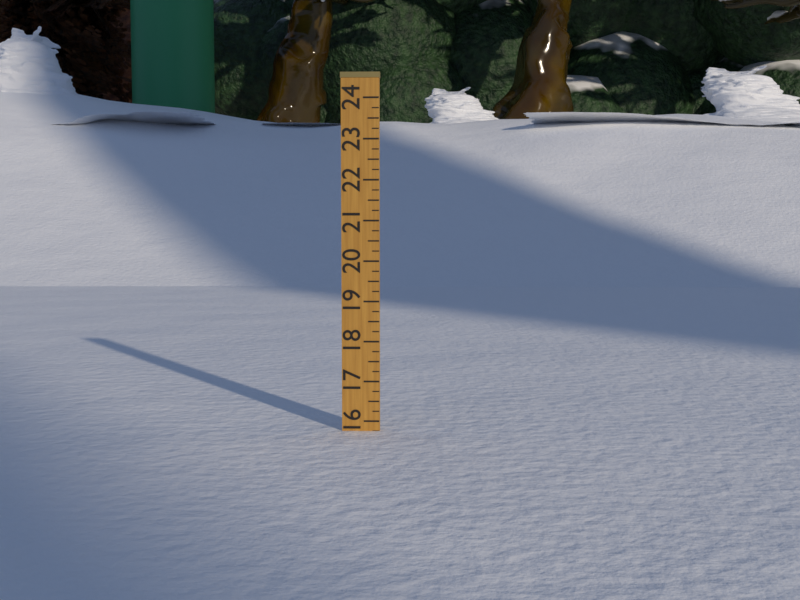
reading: 15.75 (no unit)
